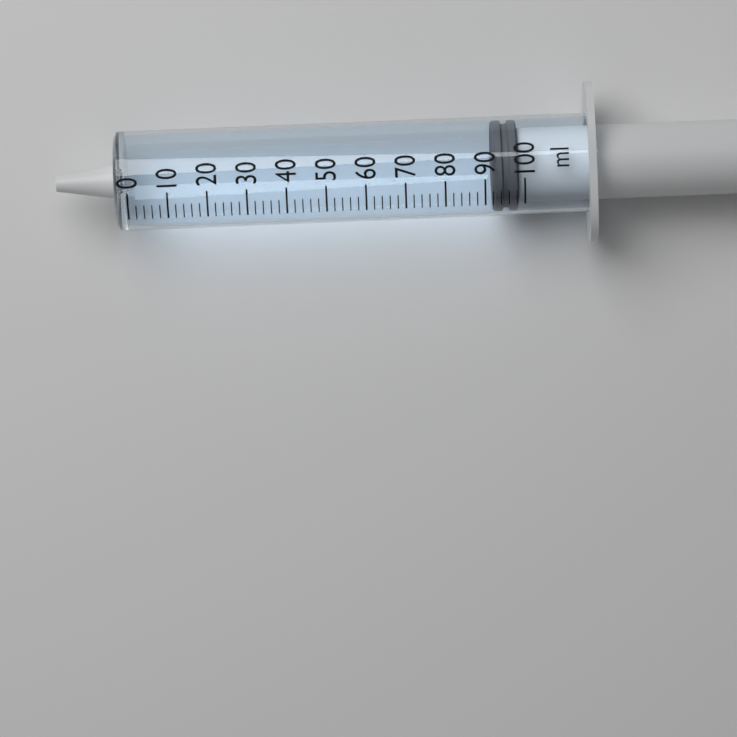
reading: 92 ml
